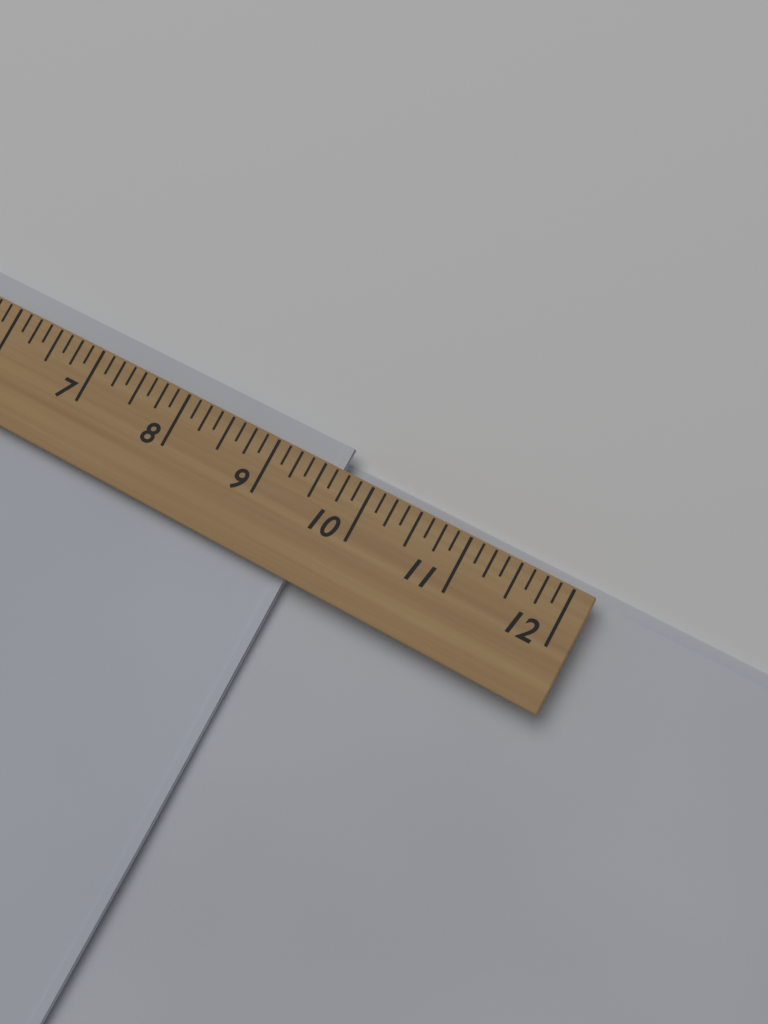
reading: 9.625 (no unit)
